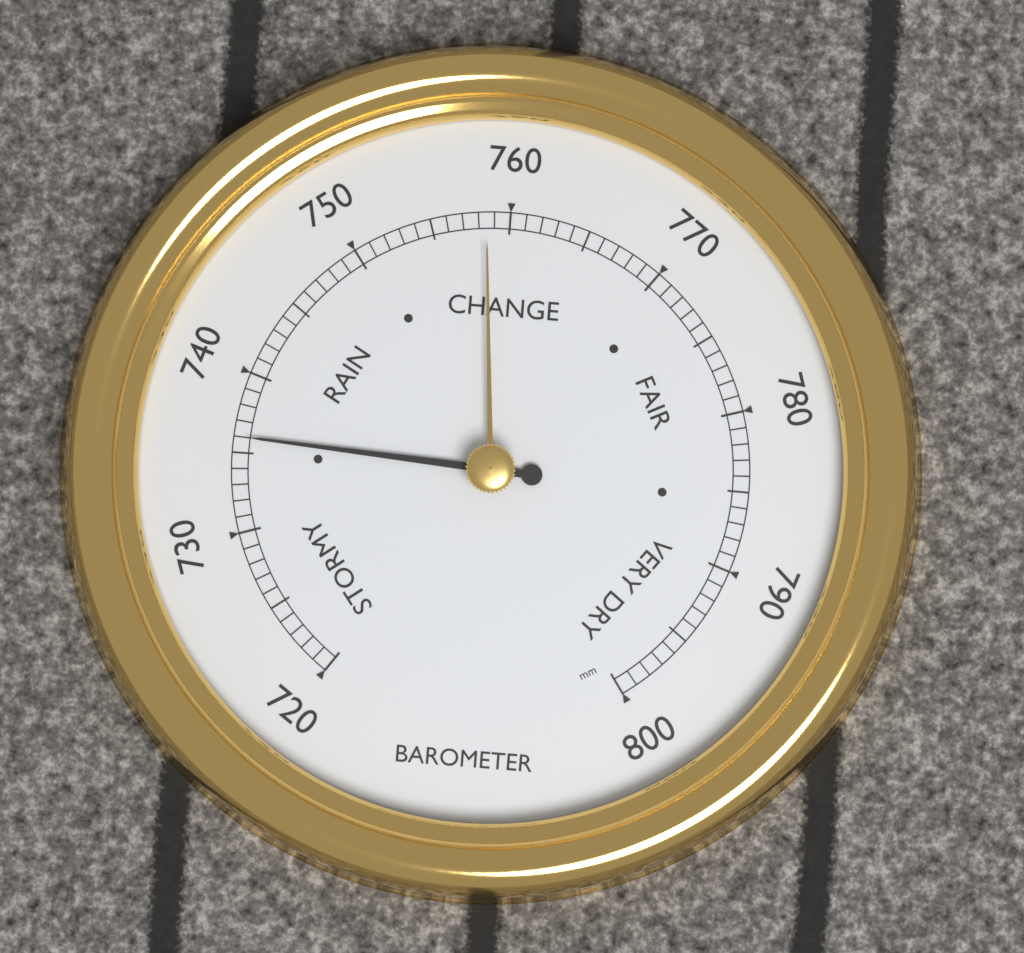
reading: 736 mm
